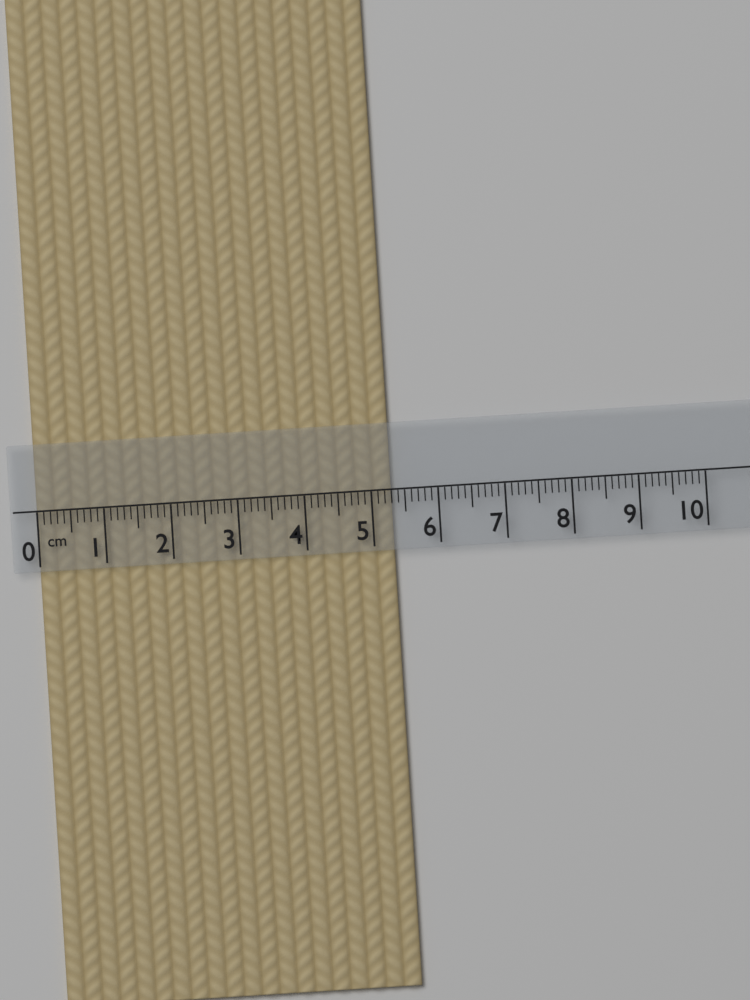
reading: 5.3 cm
